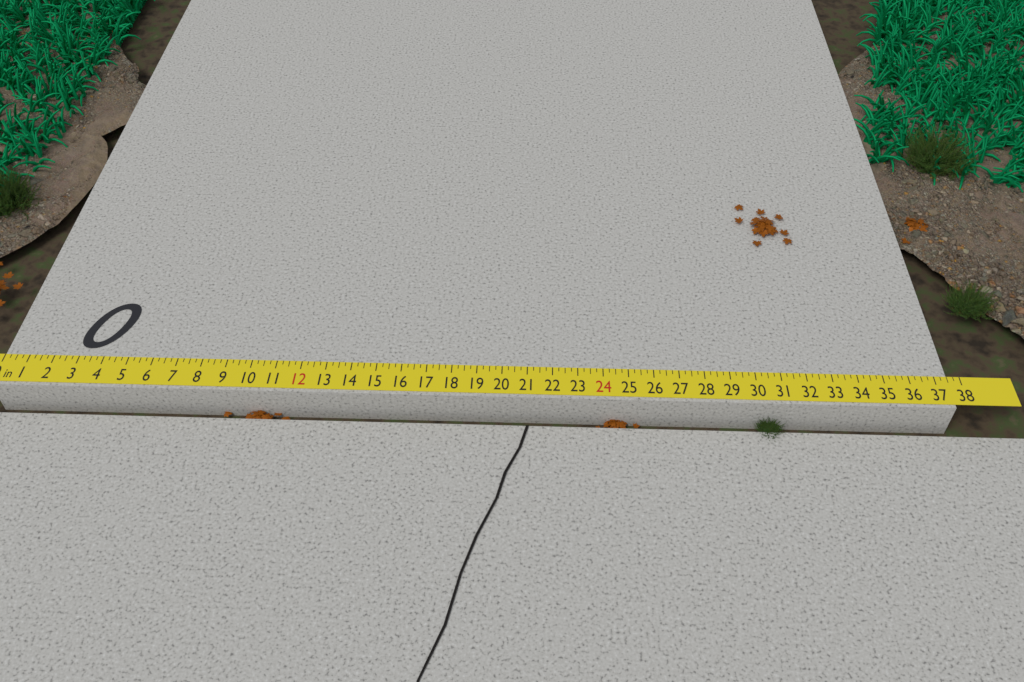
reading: 37.50 in
